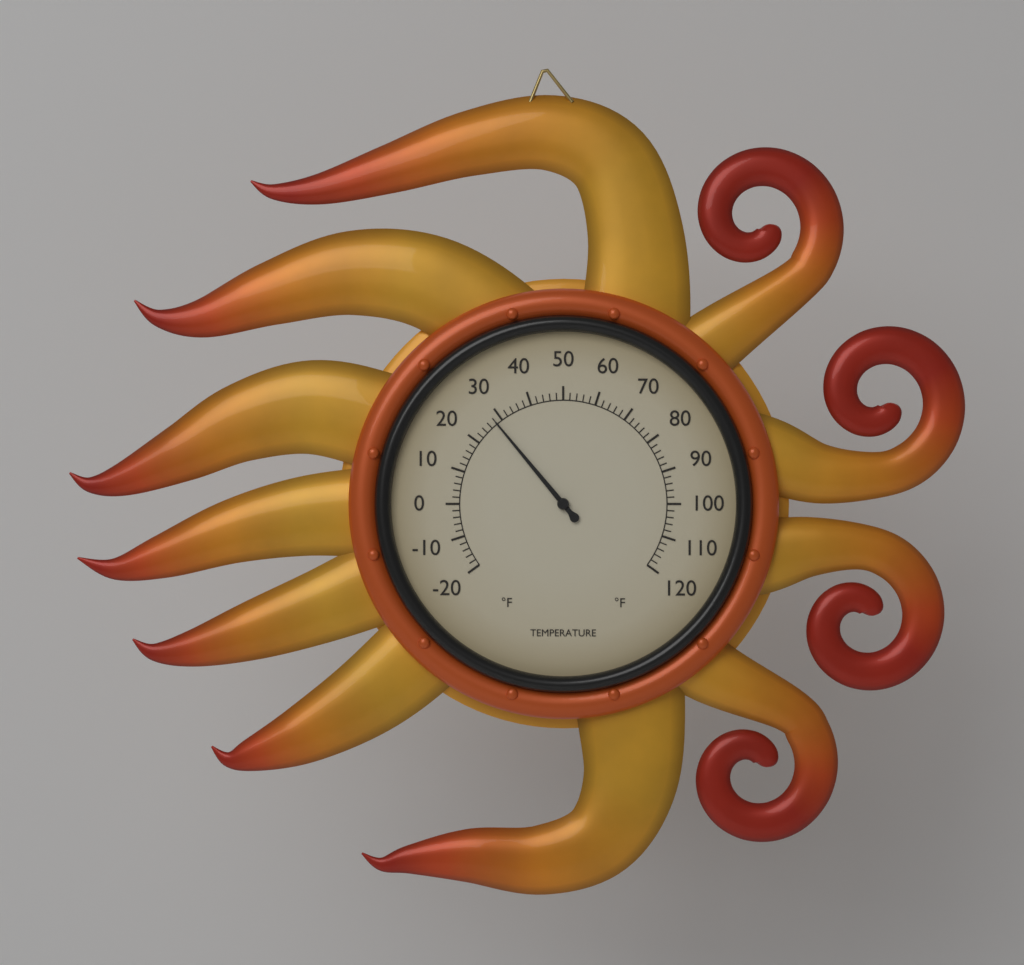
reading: 28 °F
